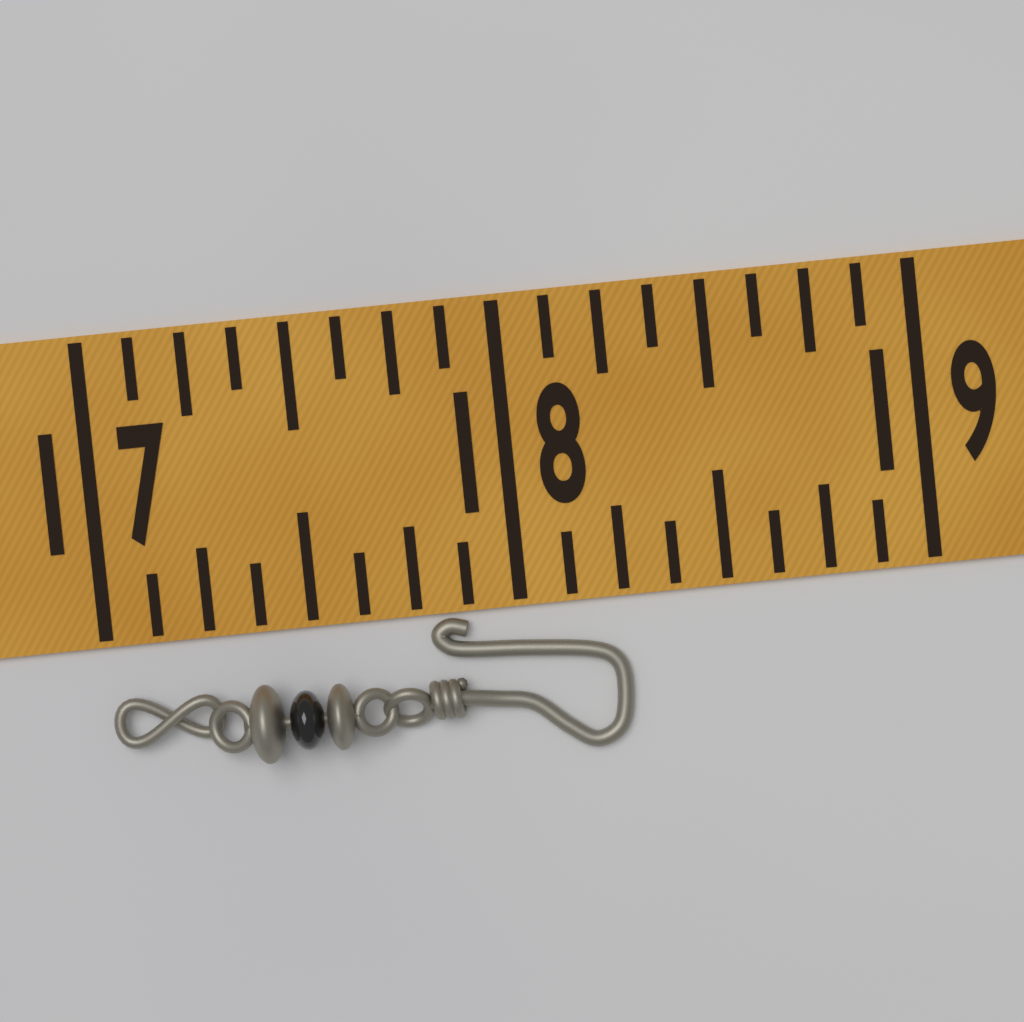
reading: 18.250 (no unit)
